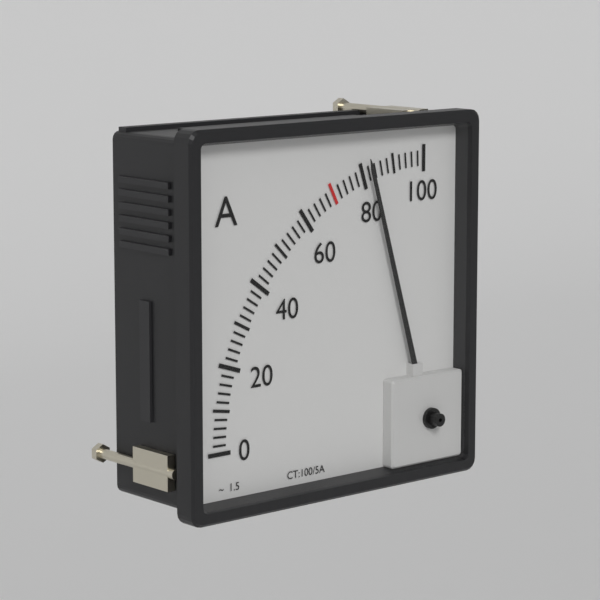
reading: 82 A
